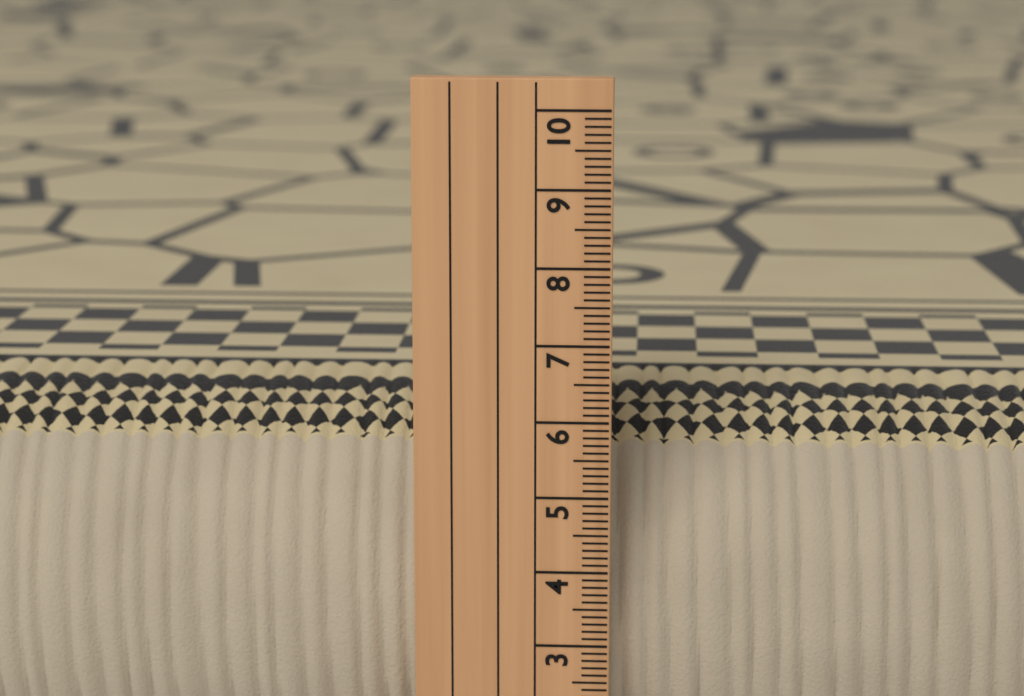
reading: 6.0 cm
